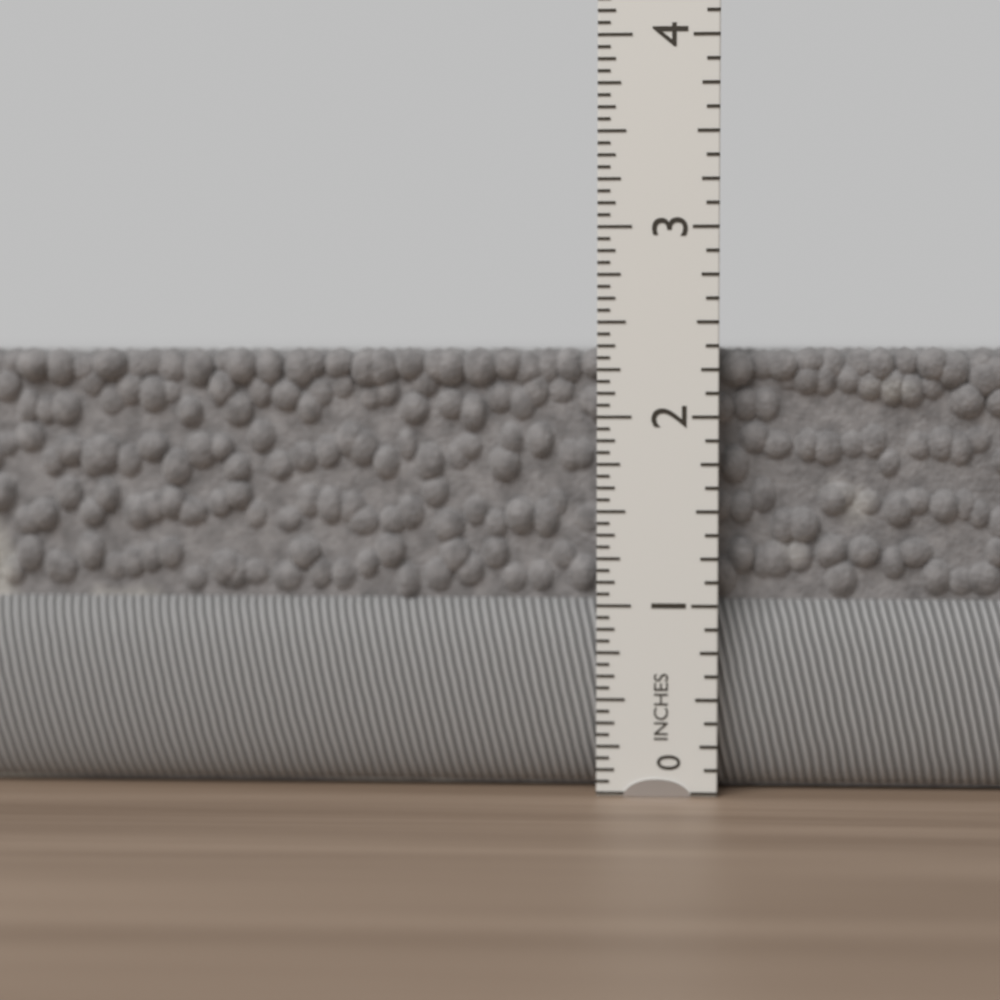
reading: 2.3750 in
